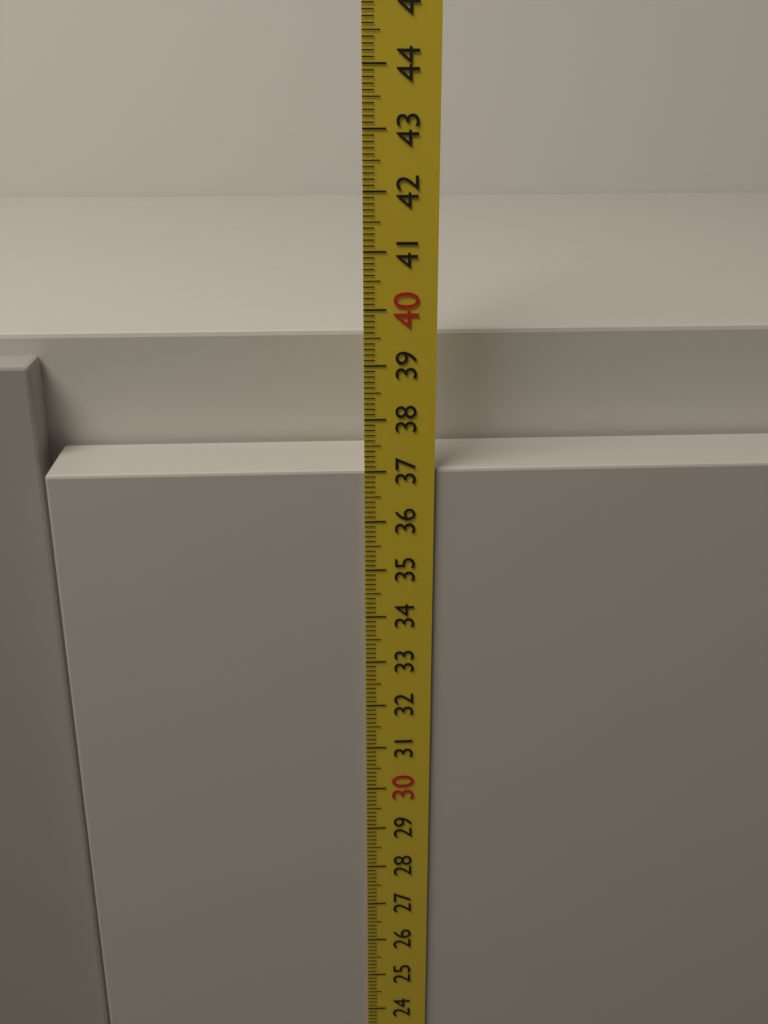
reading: 37.0 cm
